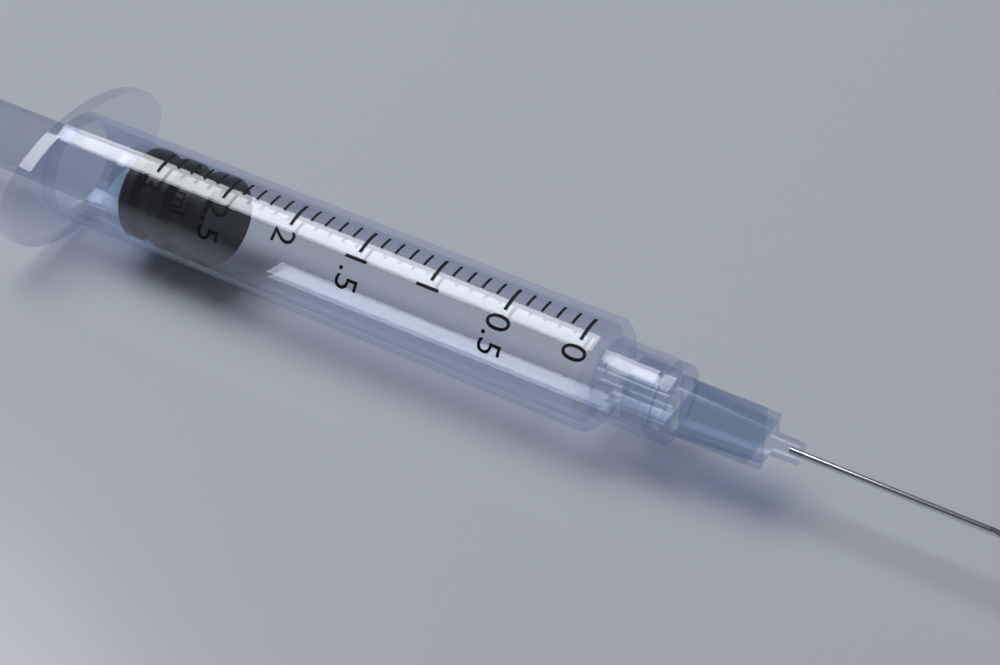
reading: 2.6 ml
